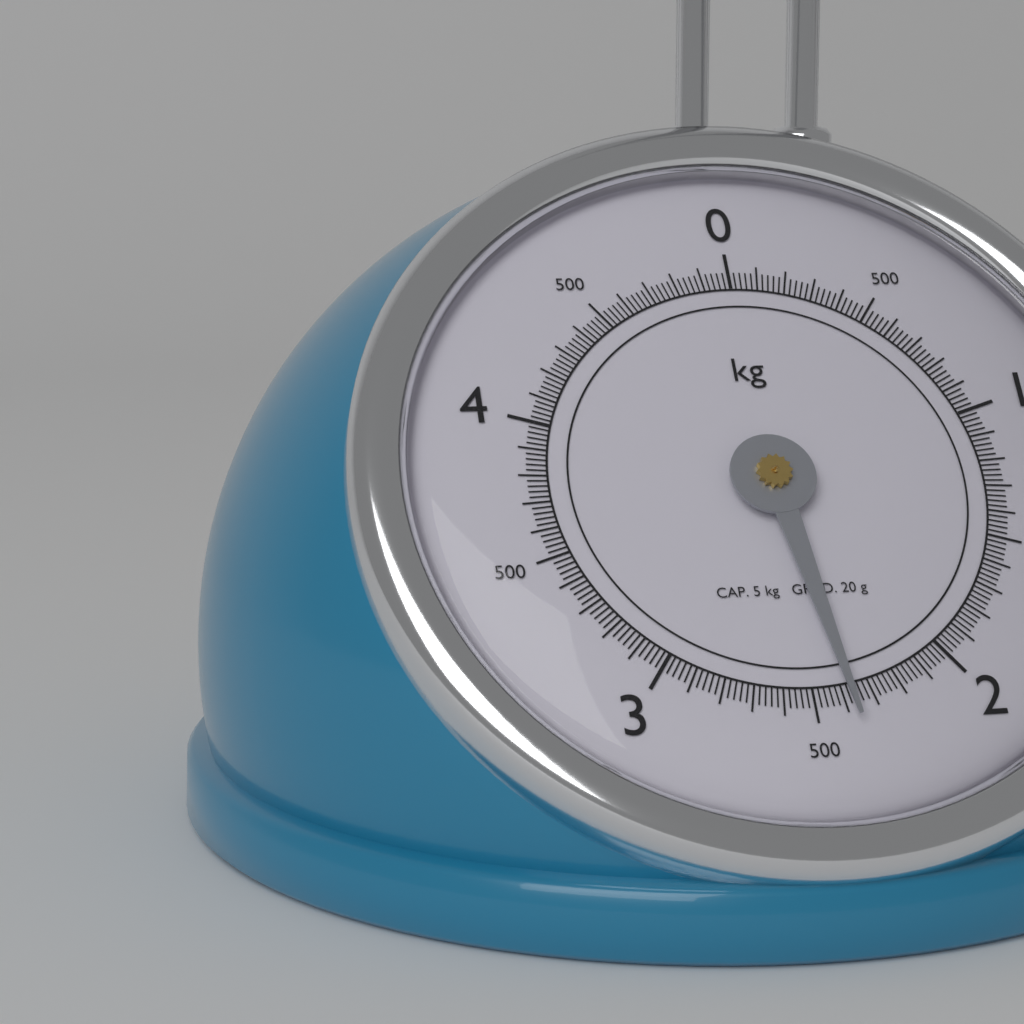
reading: 2.38 kg
